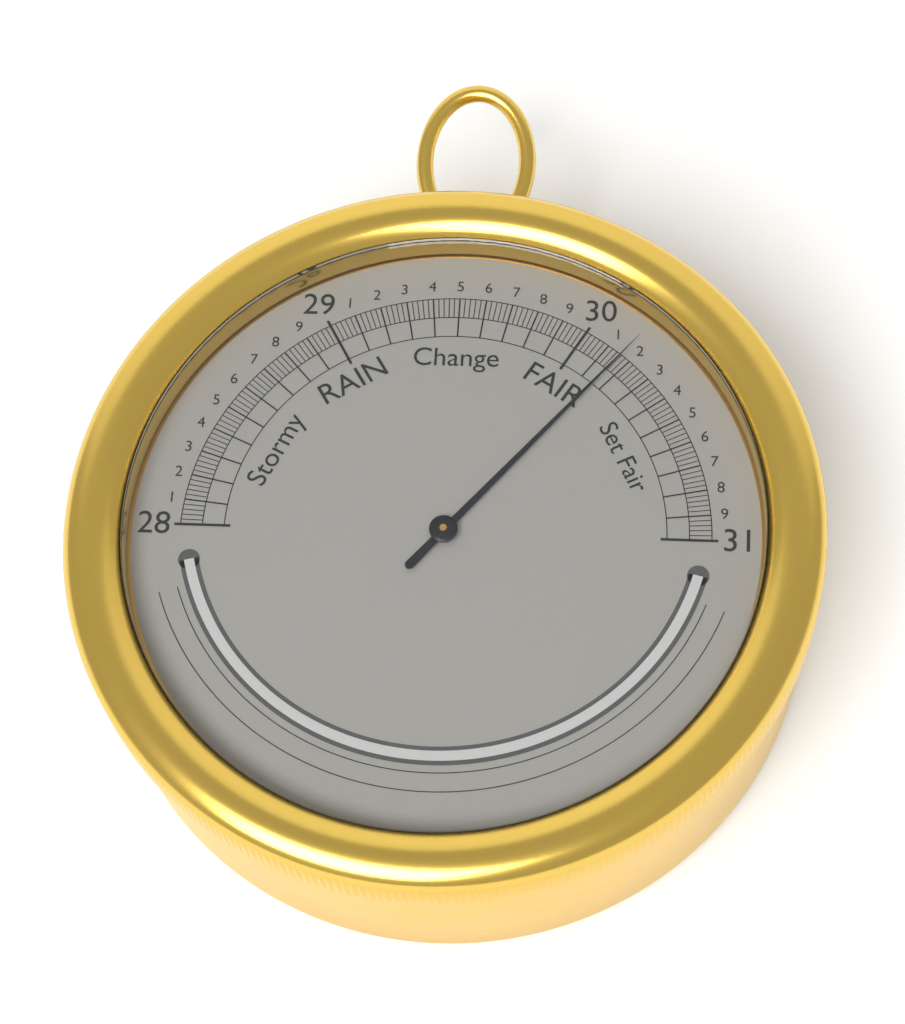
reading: 30.16 inHg
